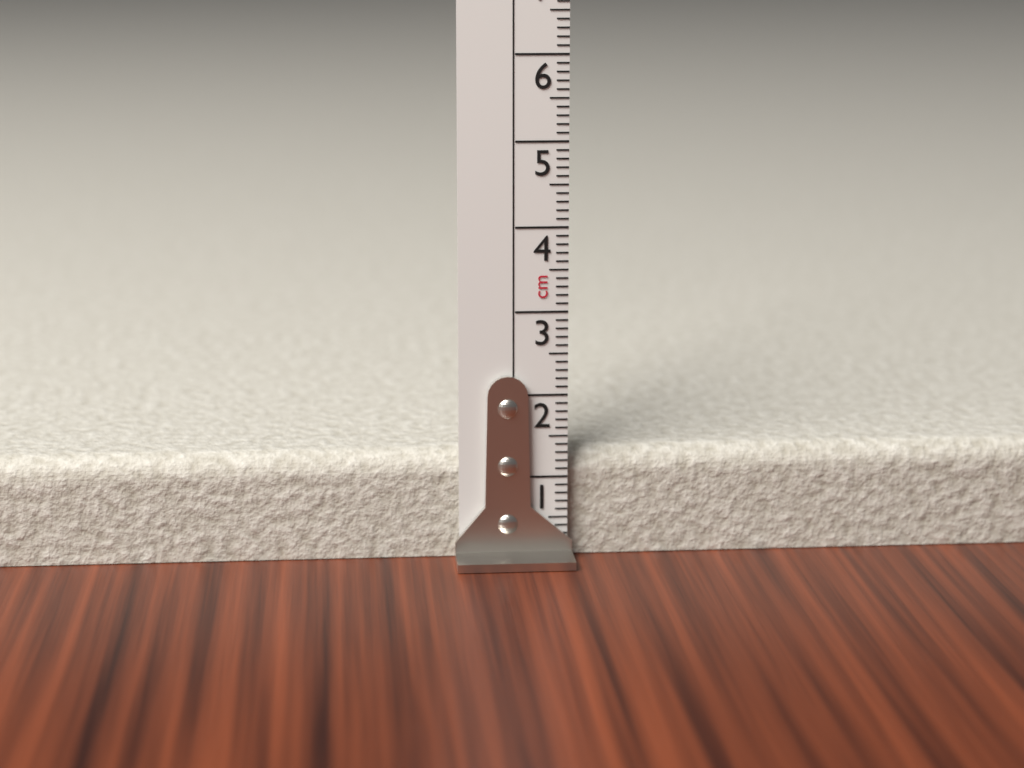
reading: 1.3 cm
